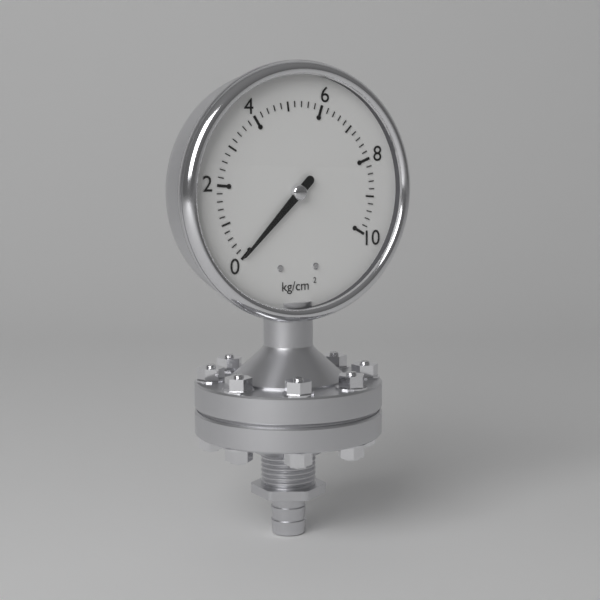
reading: 0.0 kg/cm²
